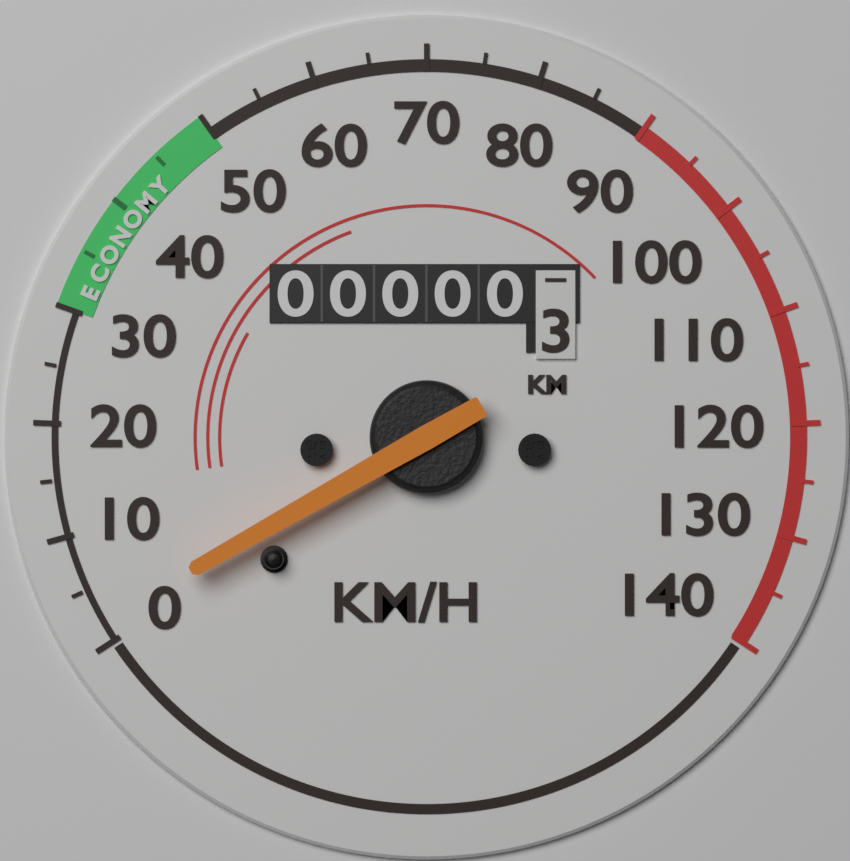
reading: 2 km/h
